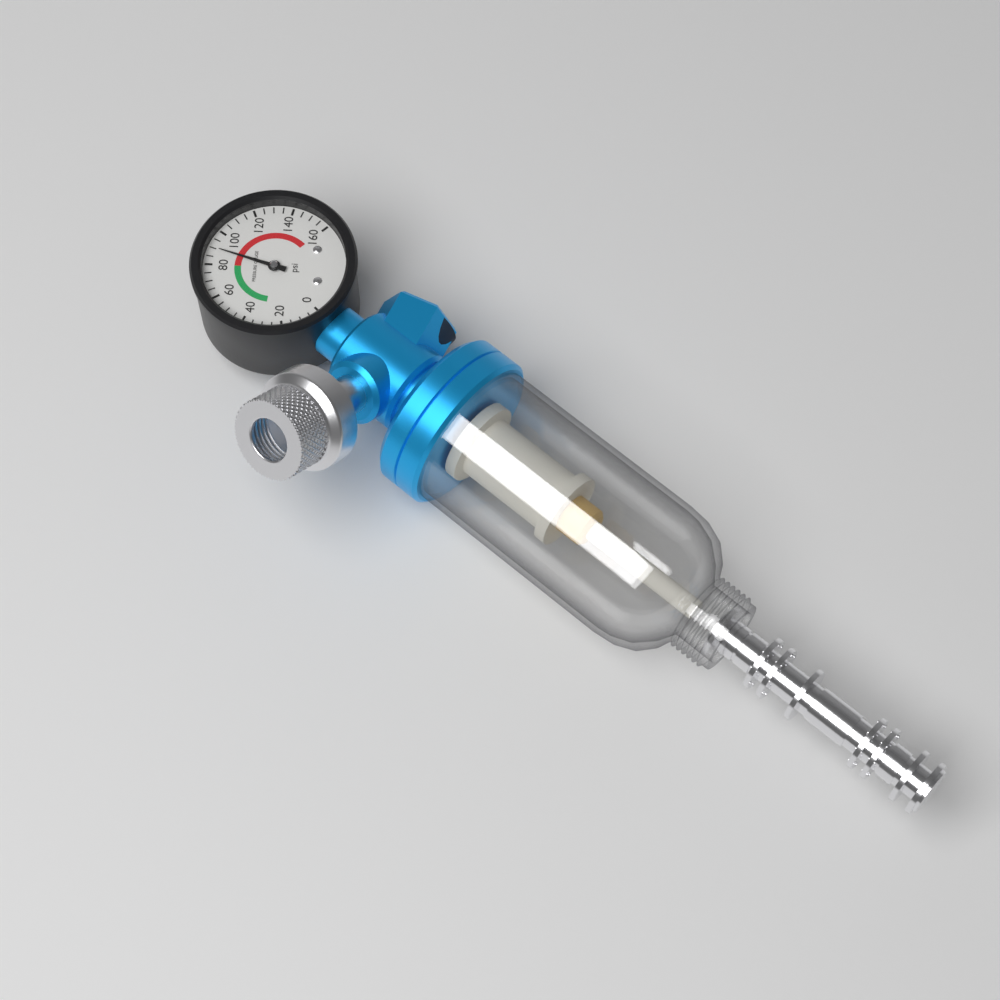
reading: 90 psi
